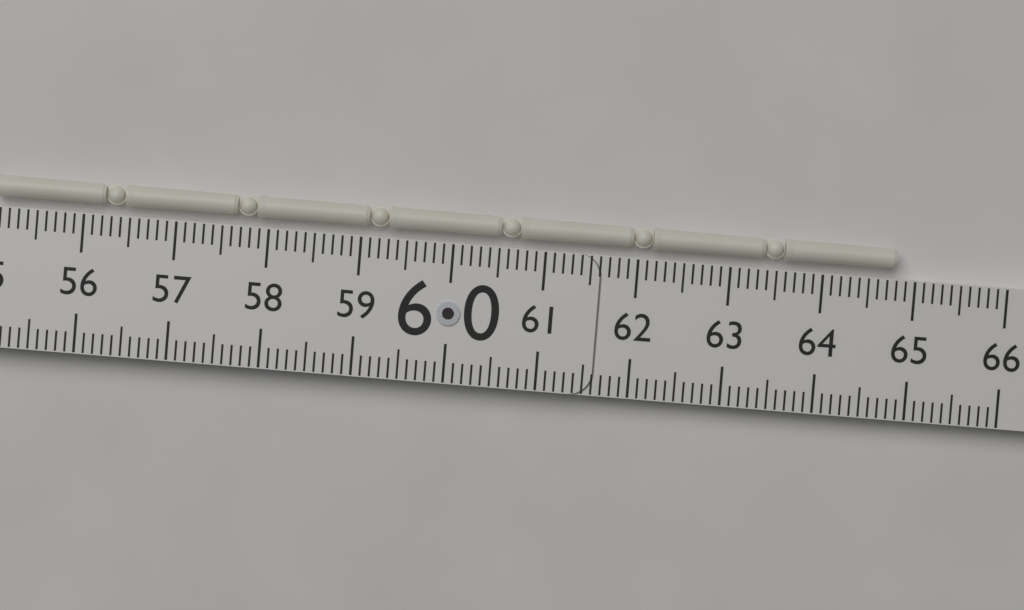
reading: 64.8 (no unit)
